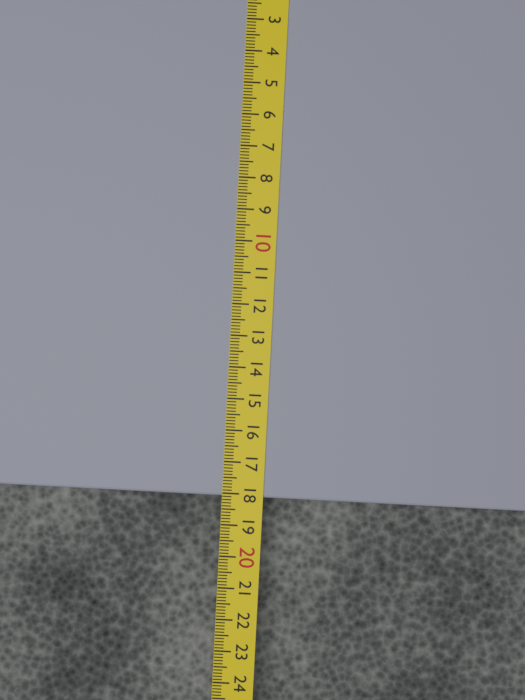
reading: 18.1 cm
